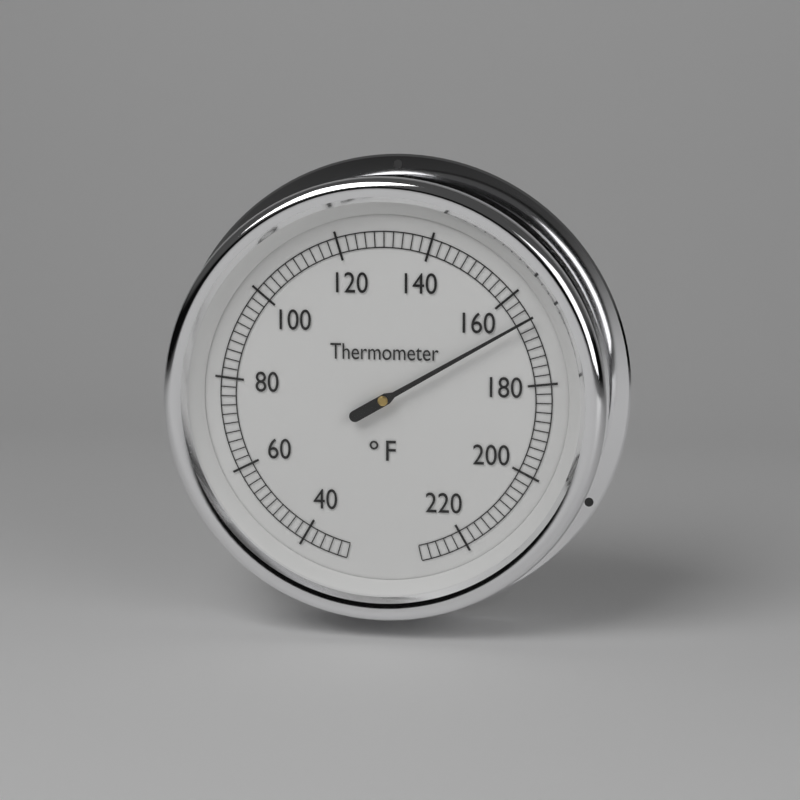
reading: 166 °F
